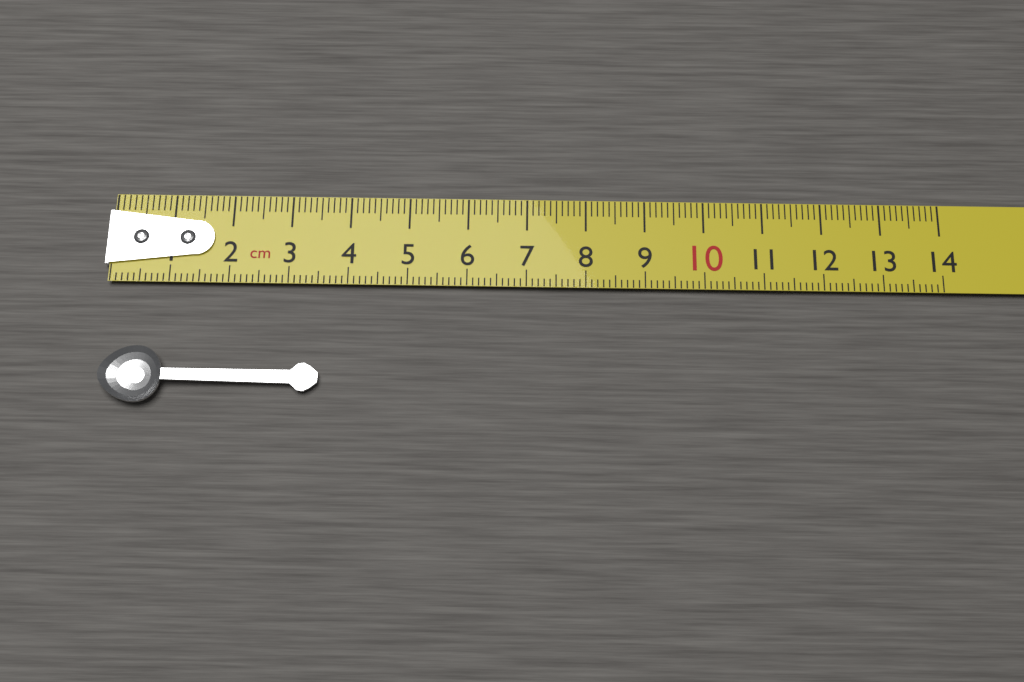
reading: 3.6 cm
